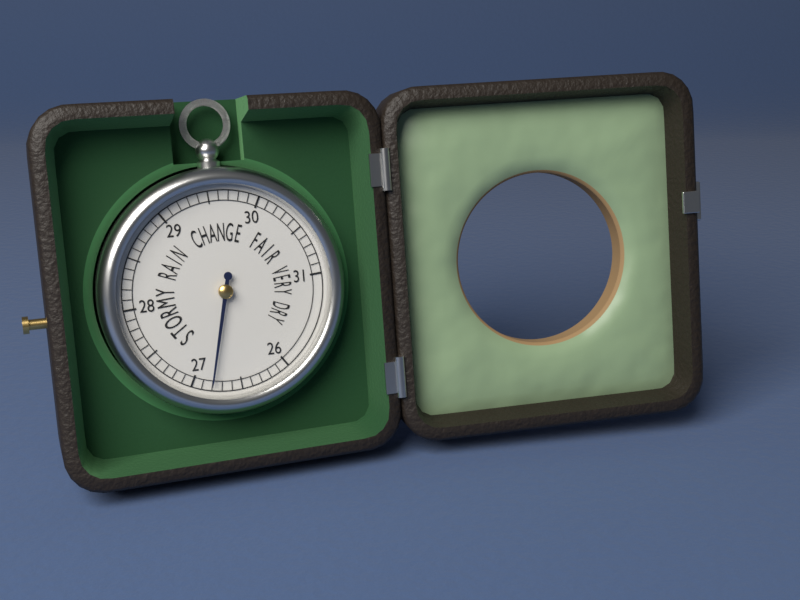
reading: 26.8 (no unit)
